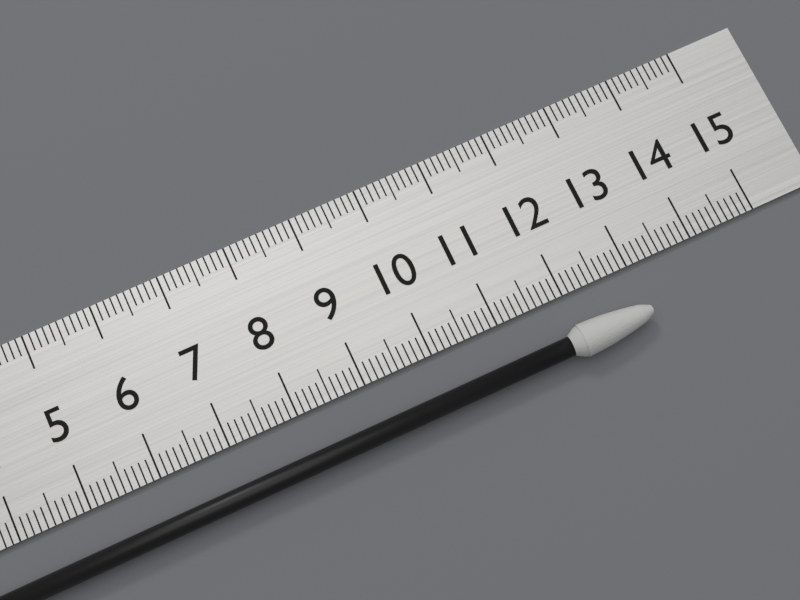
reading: 13.0 cm
